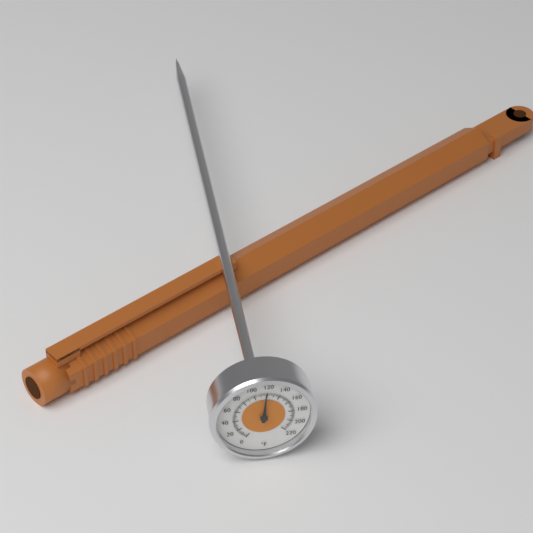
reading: 118 °F
